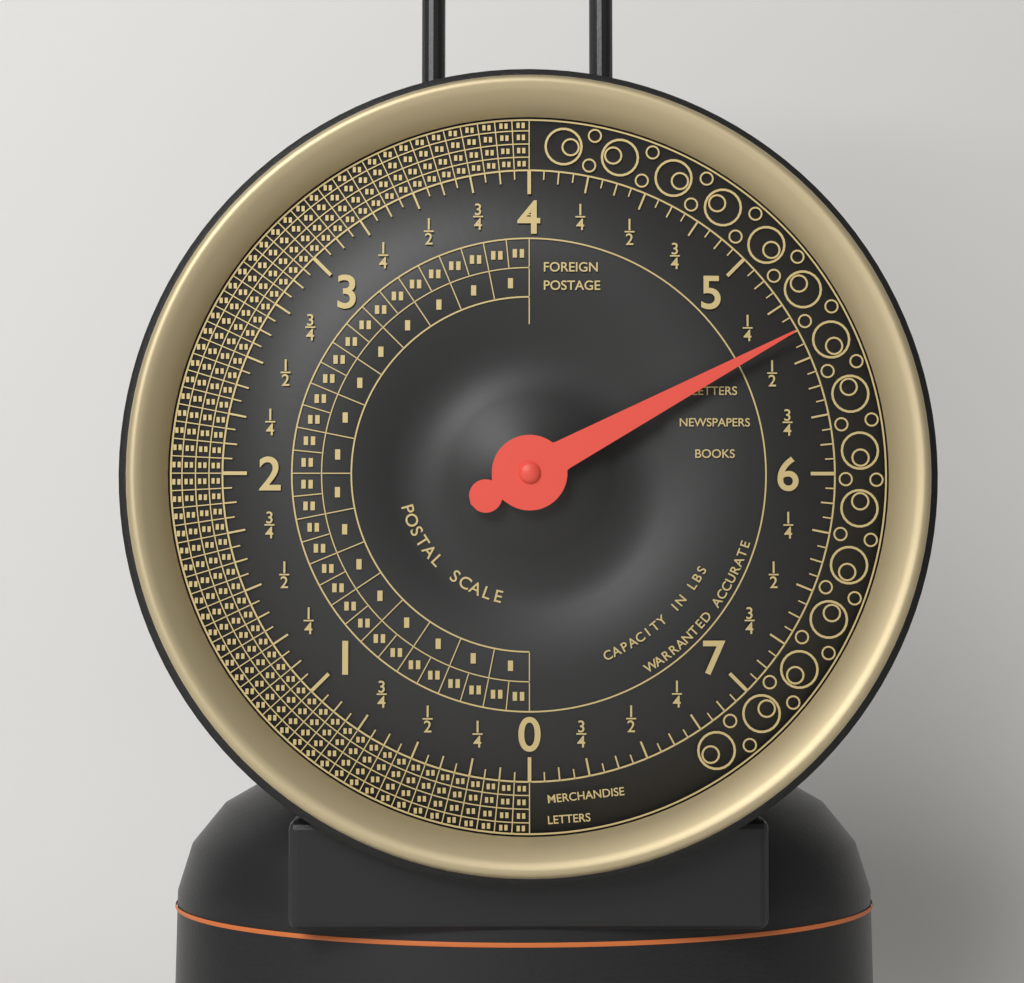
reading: 5.3750 lbs
